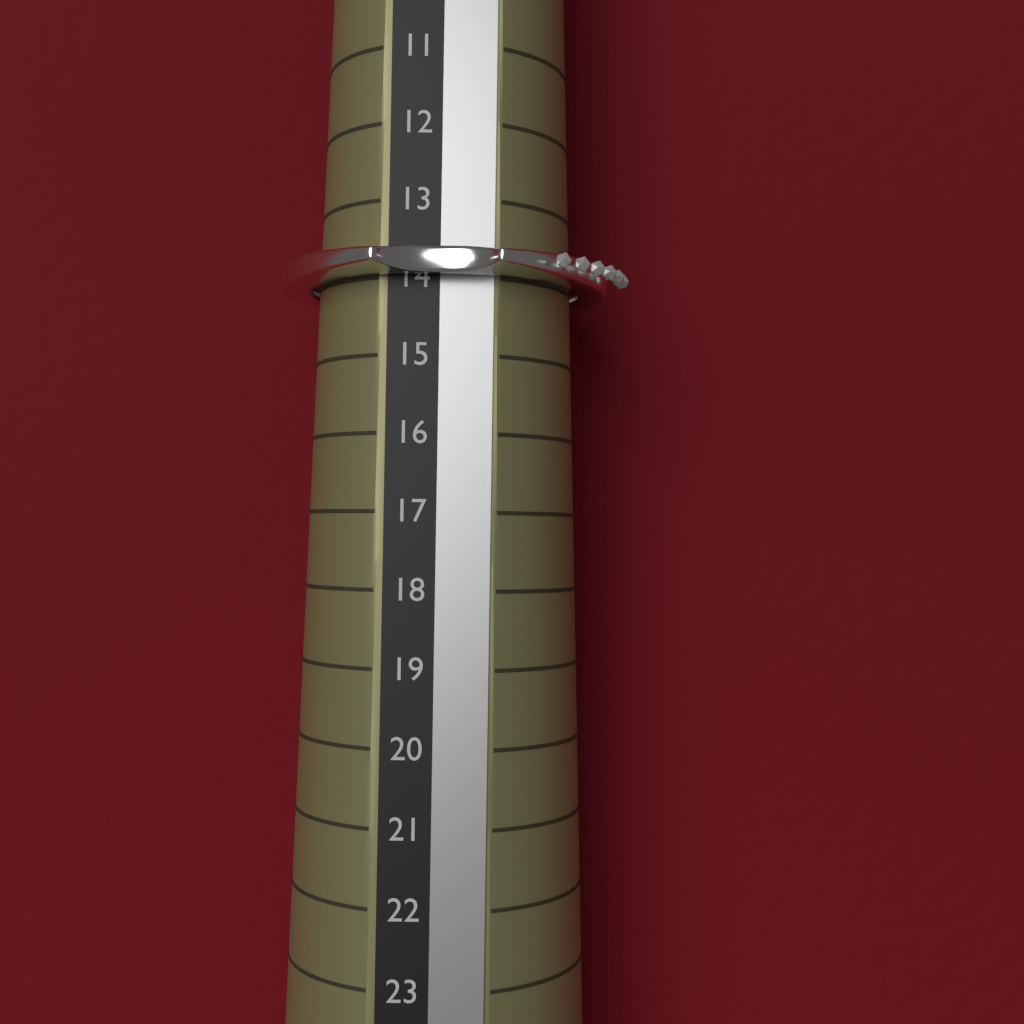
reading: 14 (no unit)
